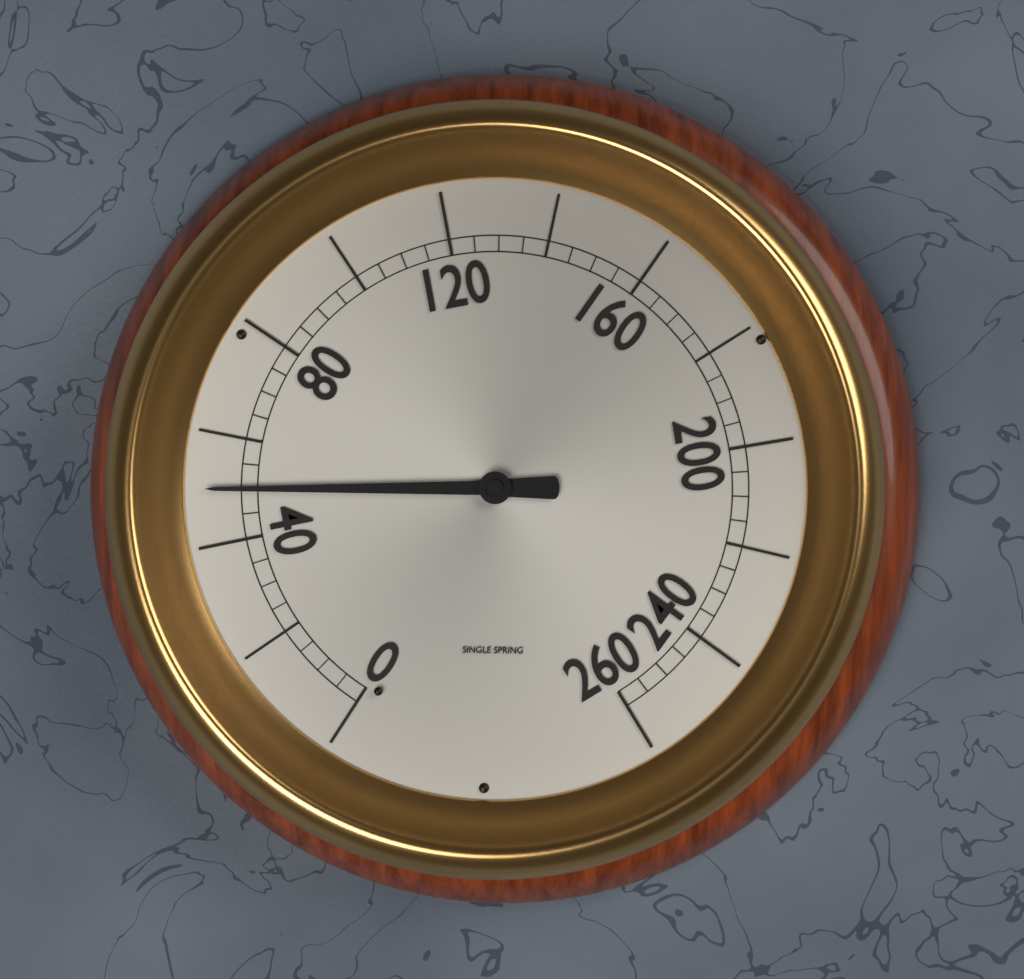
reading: 50 (no unit)
